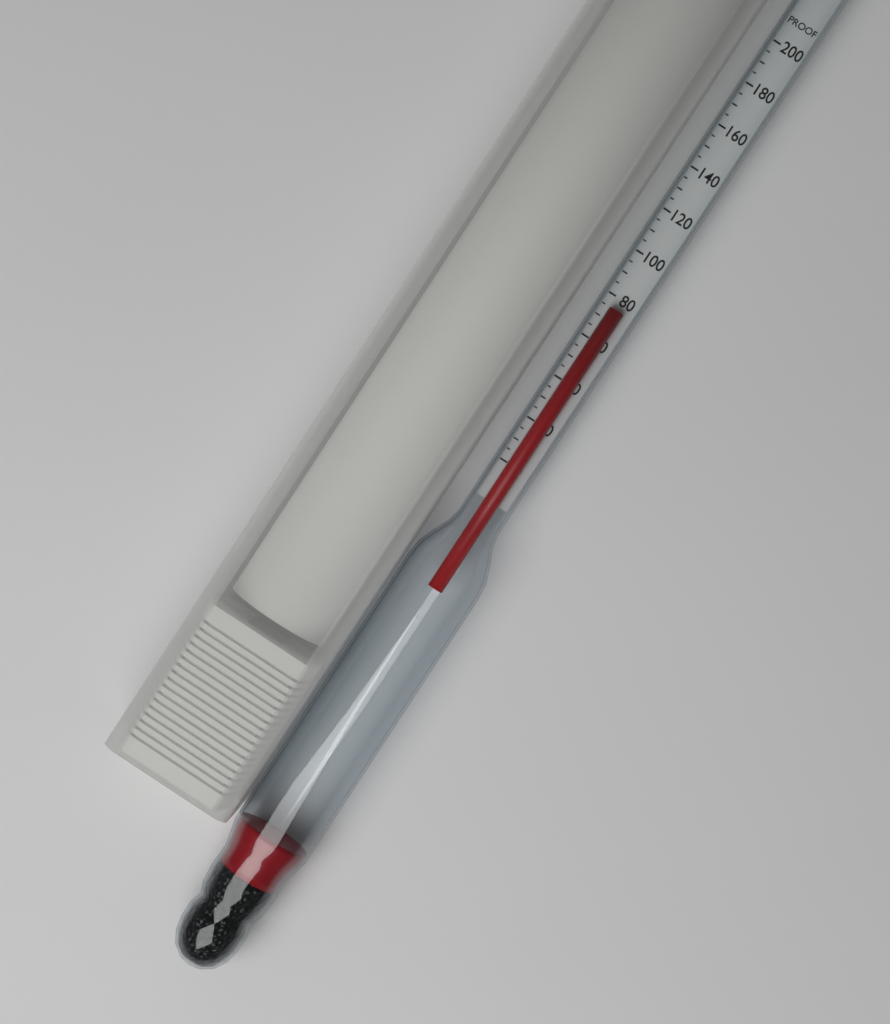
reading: 75 proof
